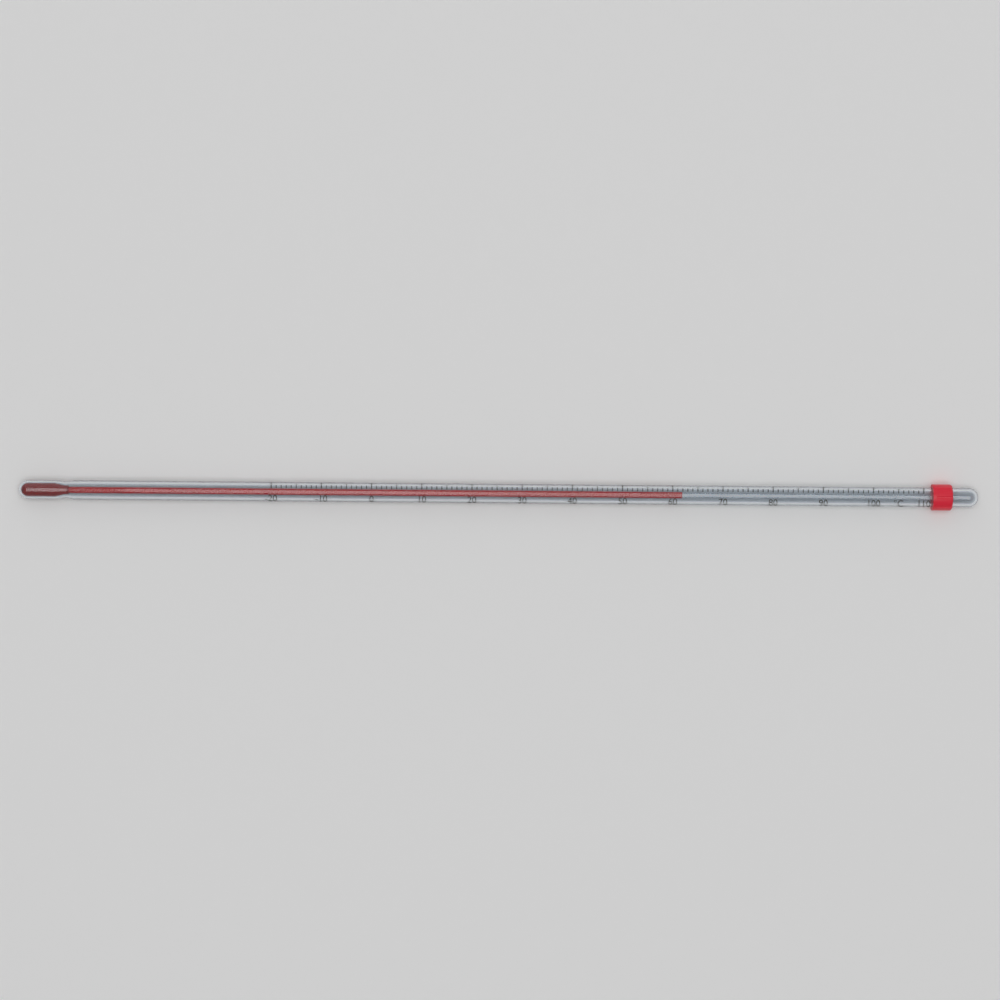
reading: 62 °C
